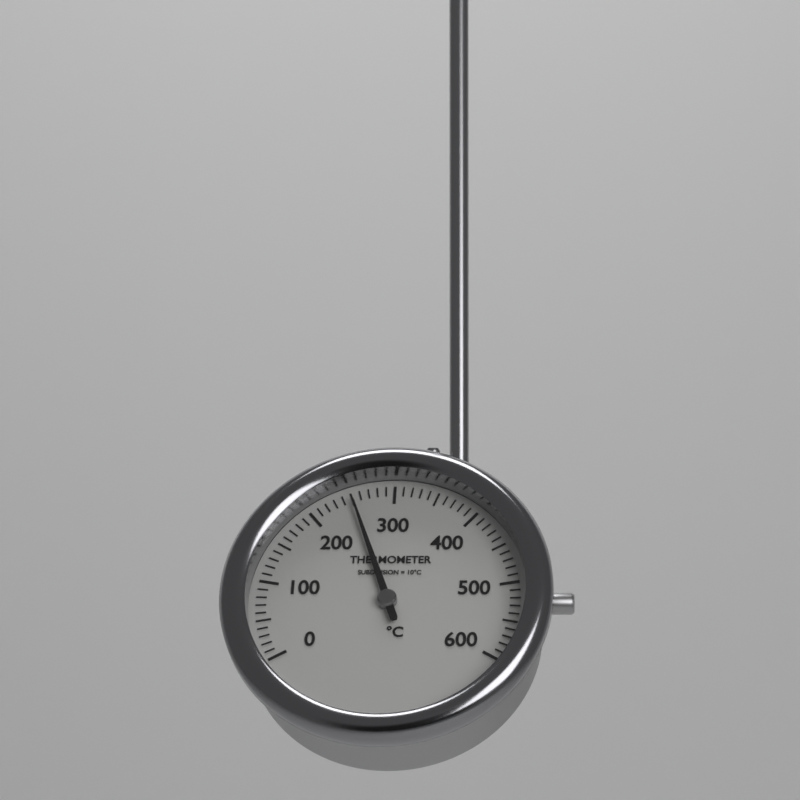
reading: 250 °C
